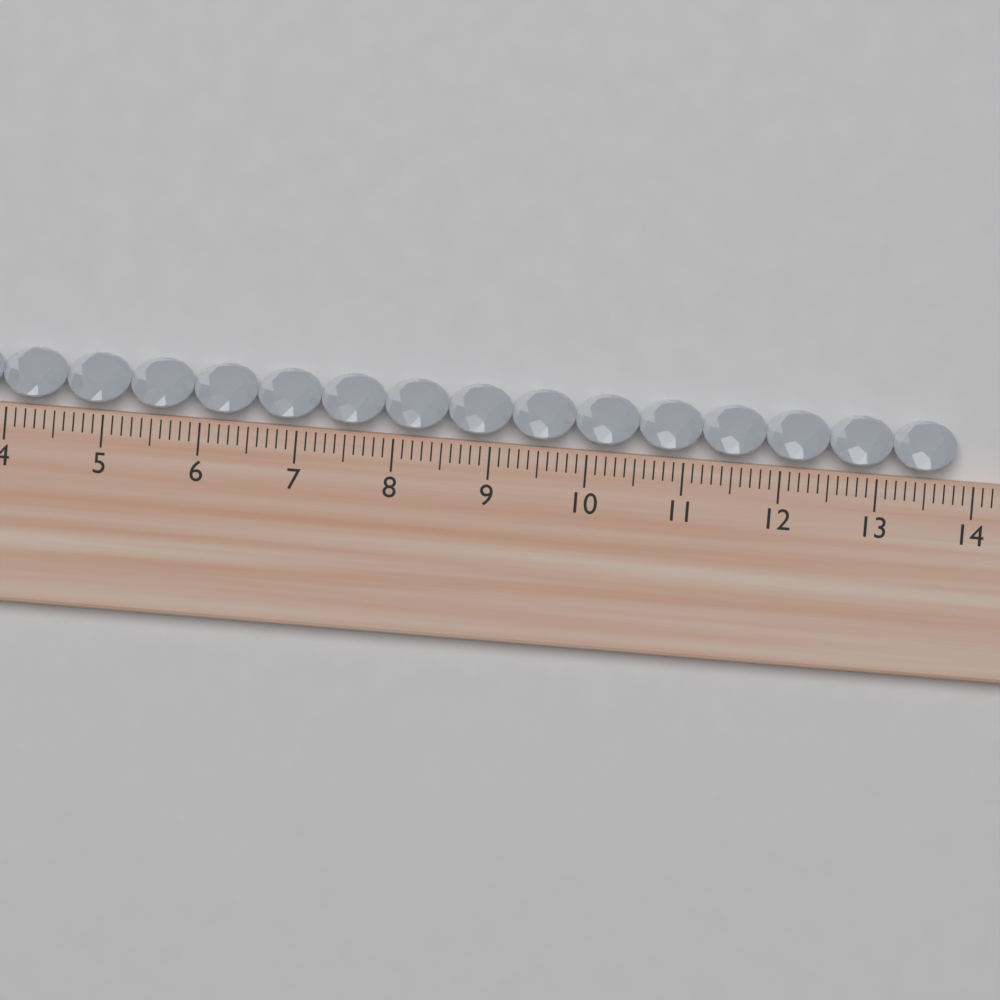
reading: 13.8 cm
